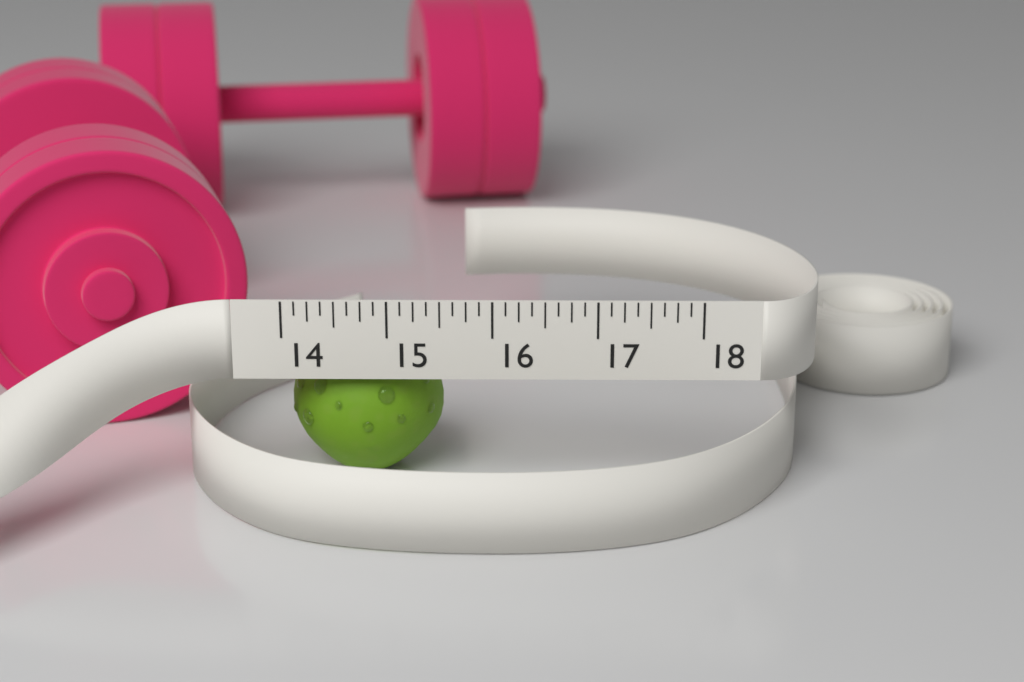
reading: 15.500 (no unit)
